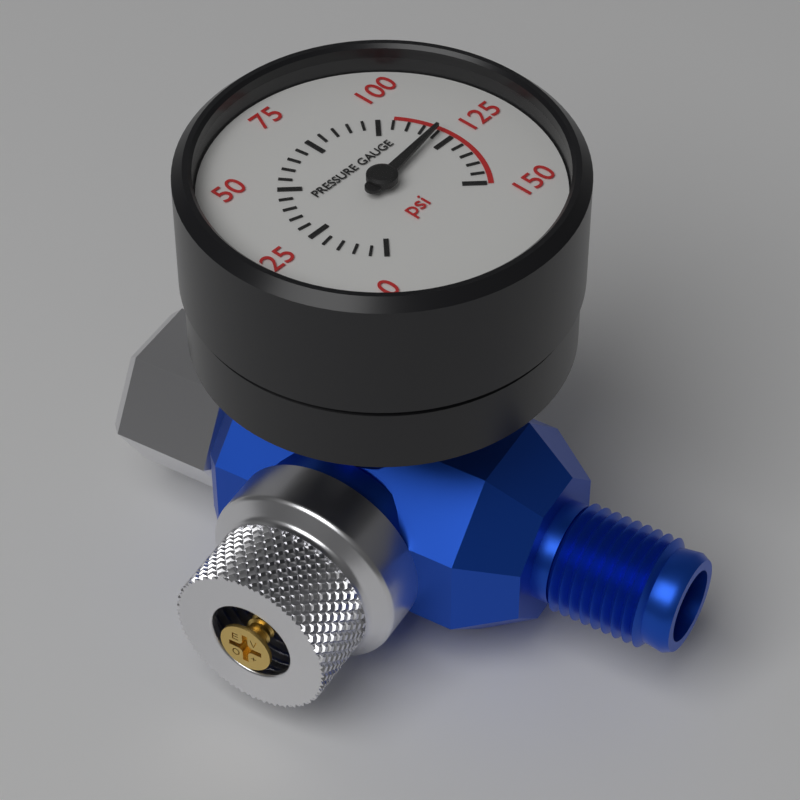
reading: 120 psi
